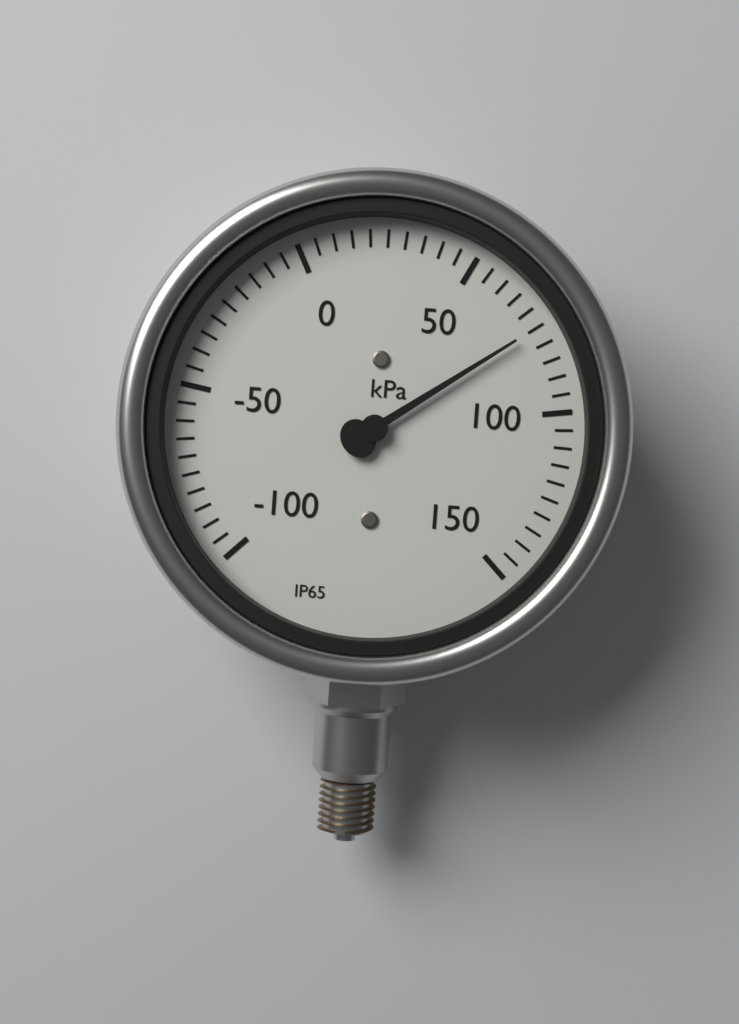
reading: 75 kPa
